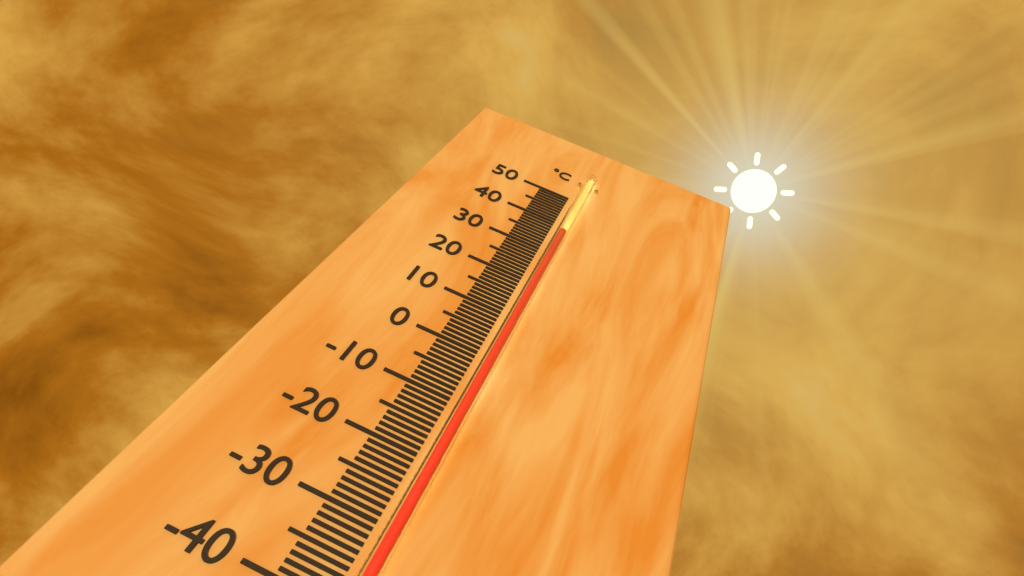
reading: 36 °C
